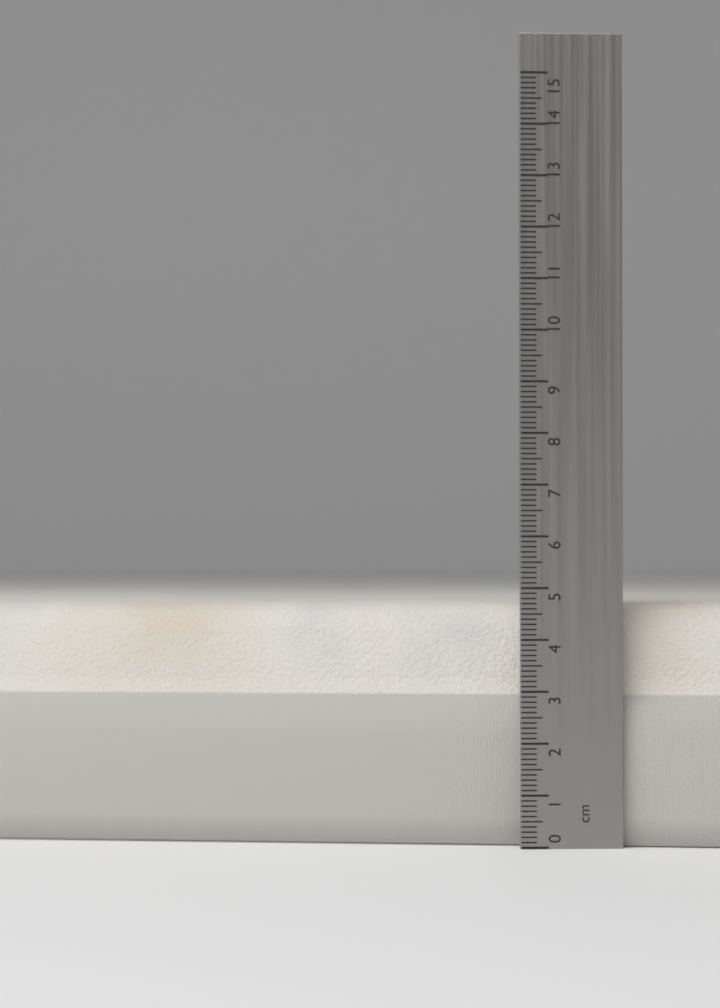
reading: 4.7 cm
